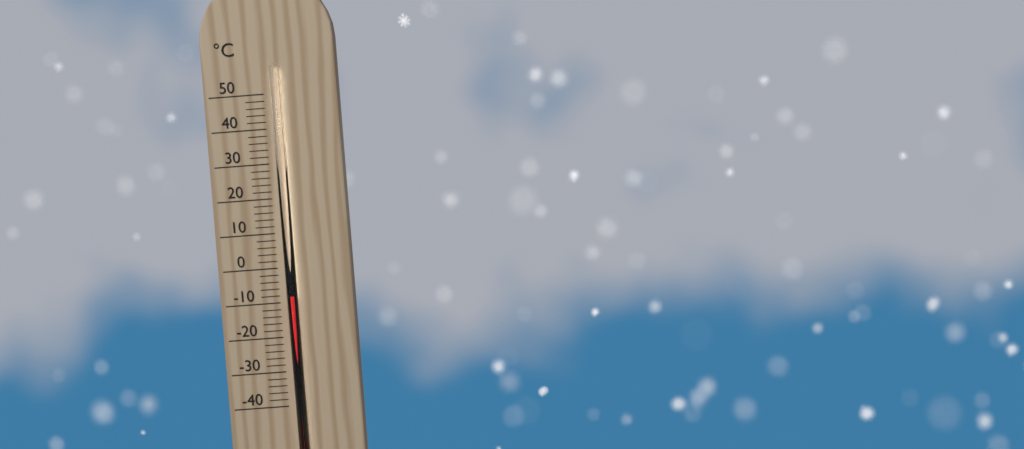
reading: -8 °C
